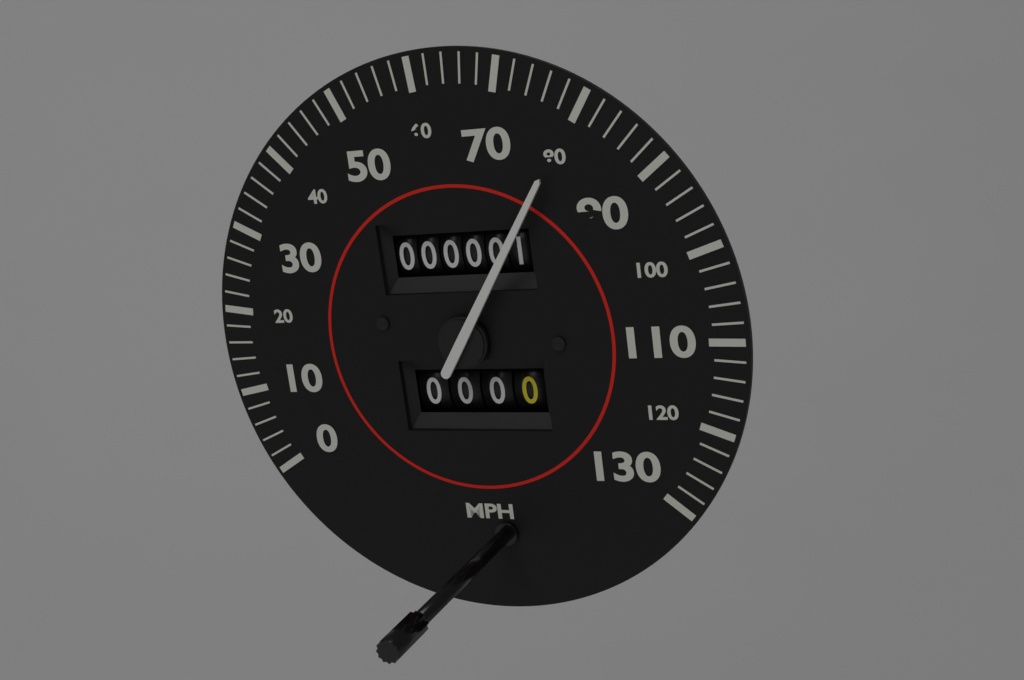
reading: 80 mph
